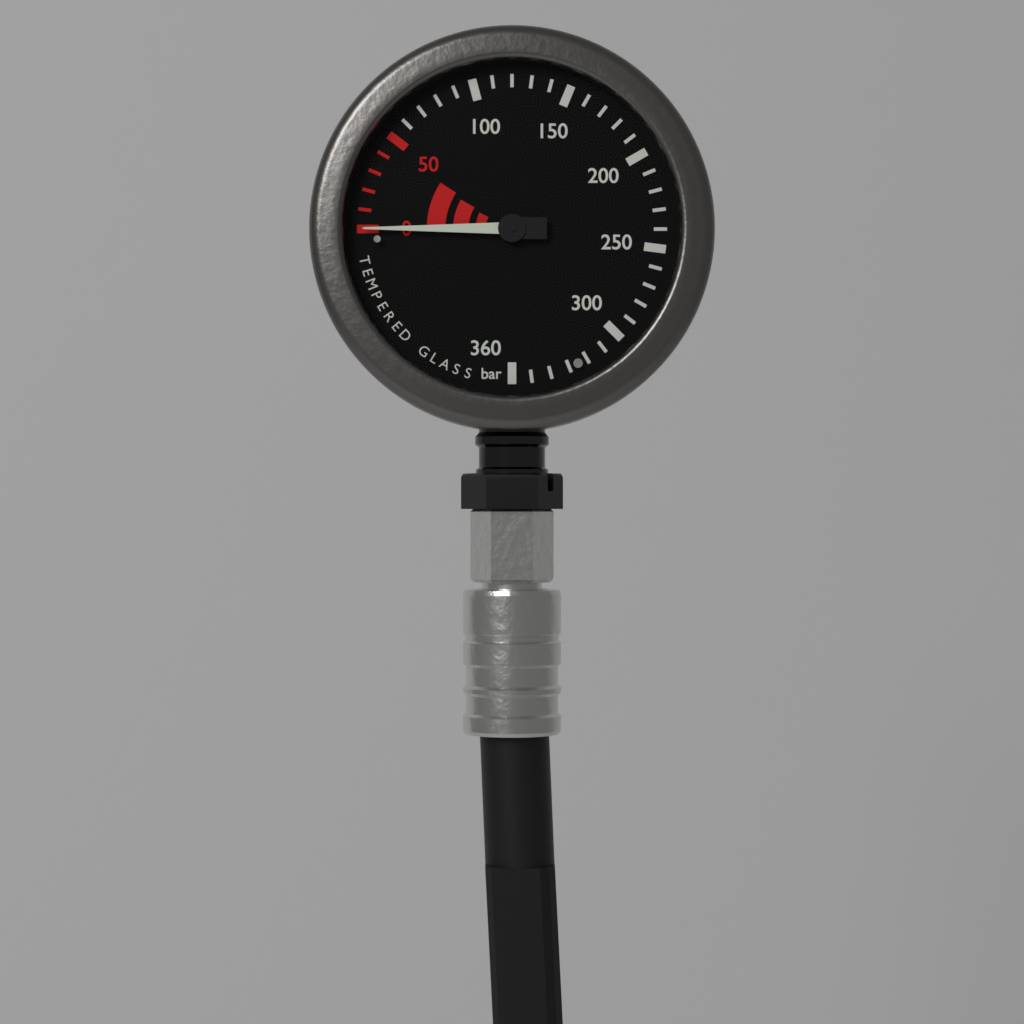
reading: 0 bar
